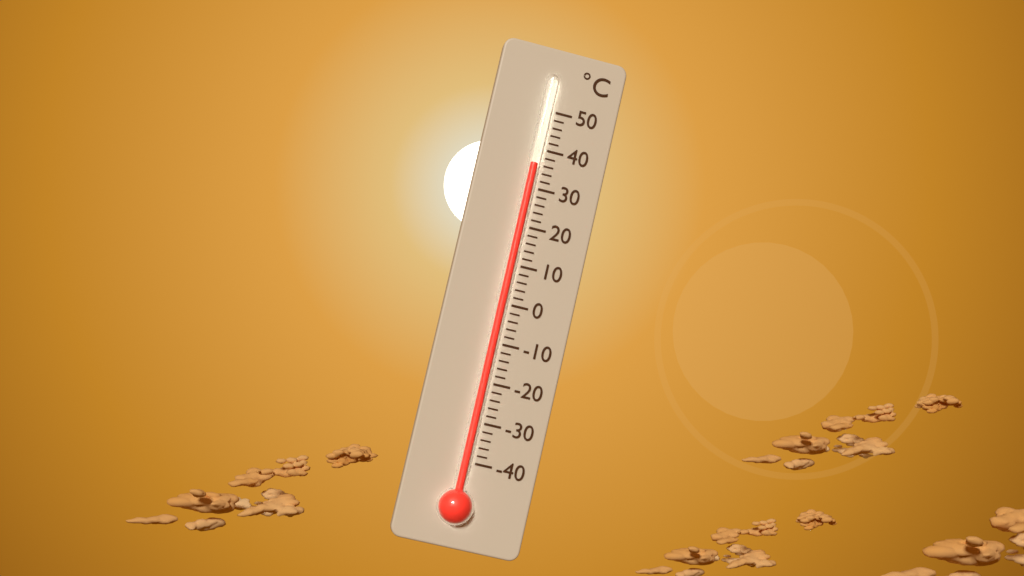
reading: 36 °C
